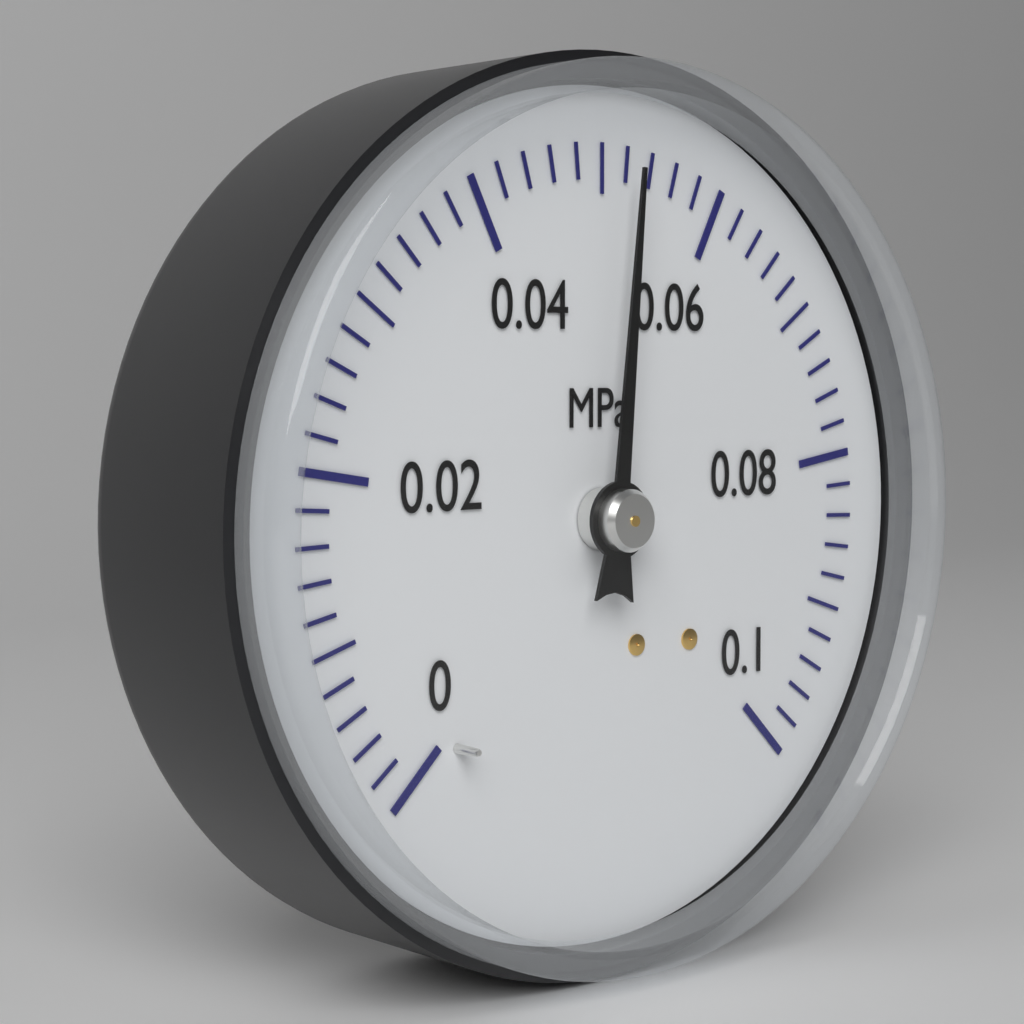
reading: 0.052 MPa
